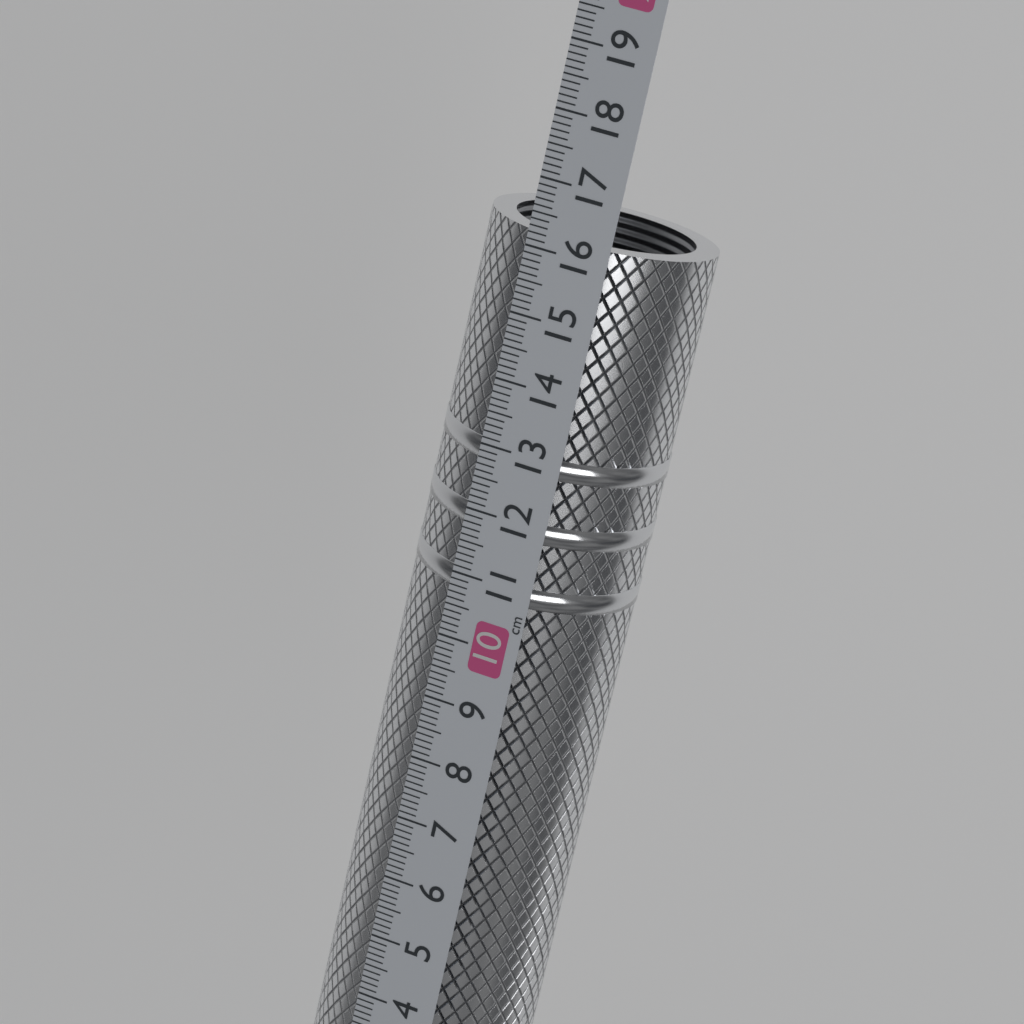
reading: 16.2 cm
